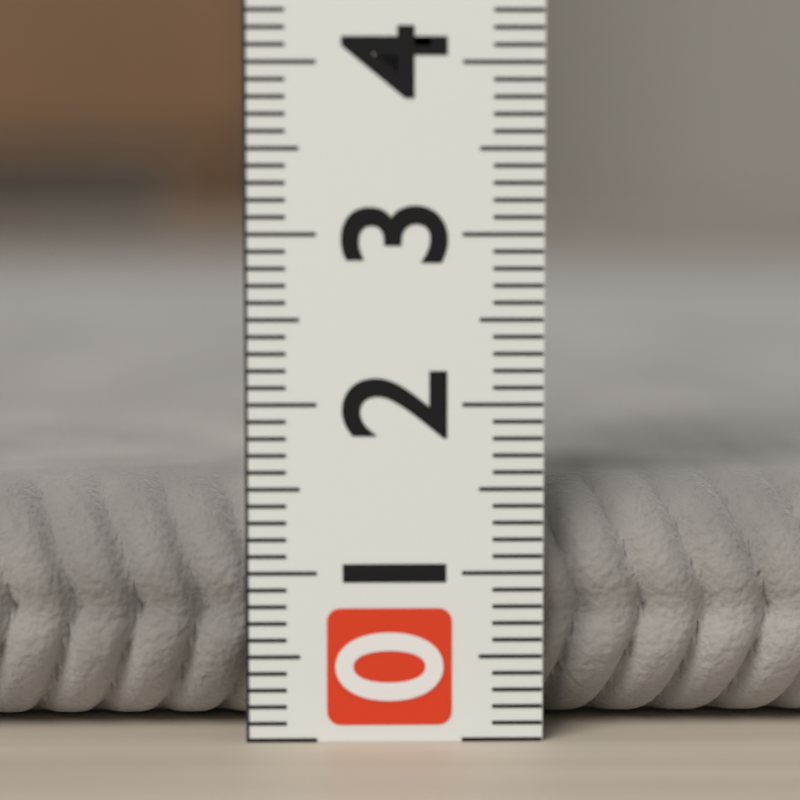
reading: 1.5 (no unit)
